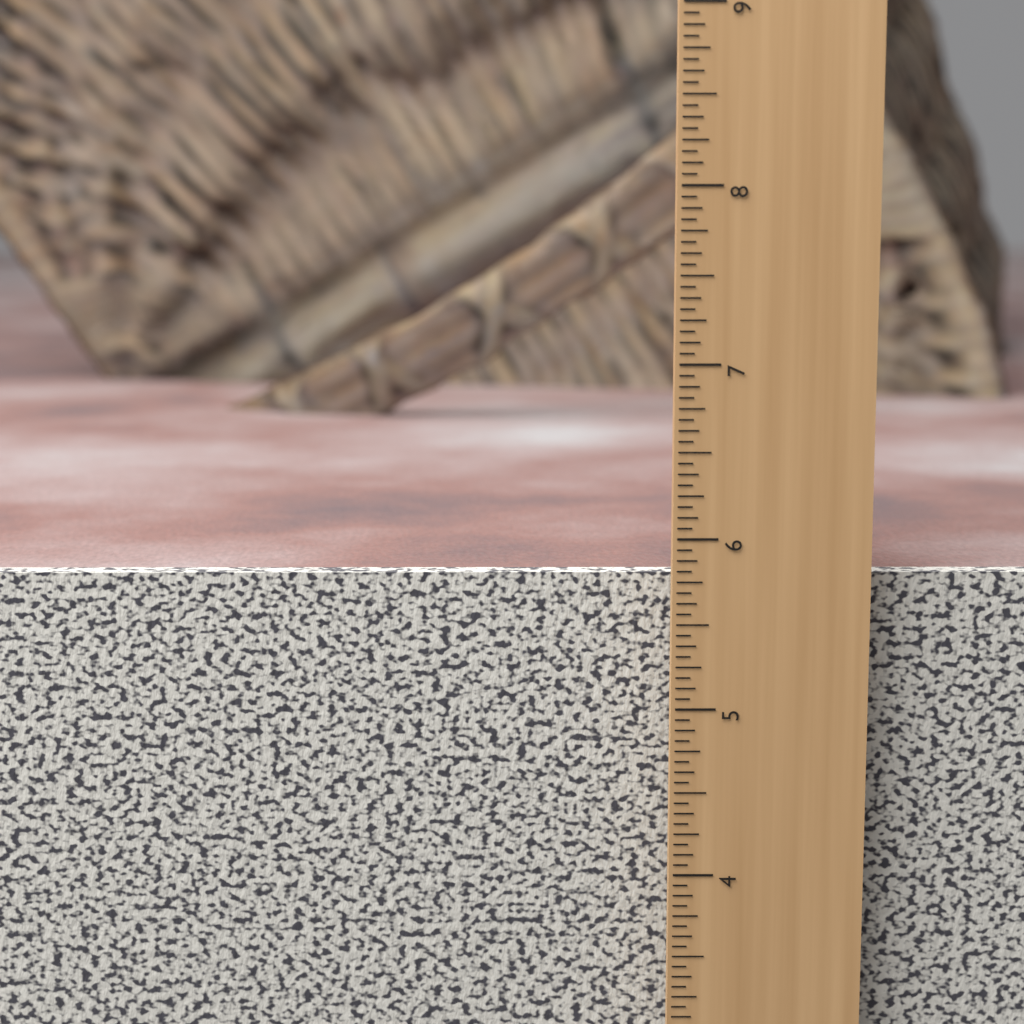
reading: 5.7500 in
